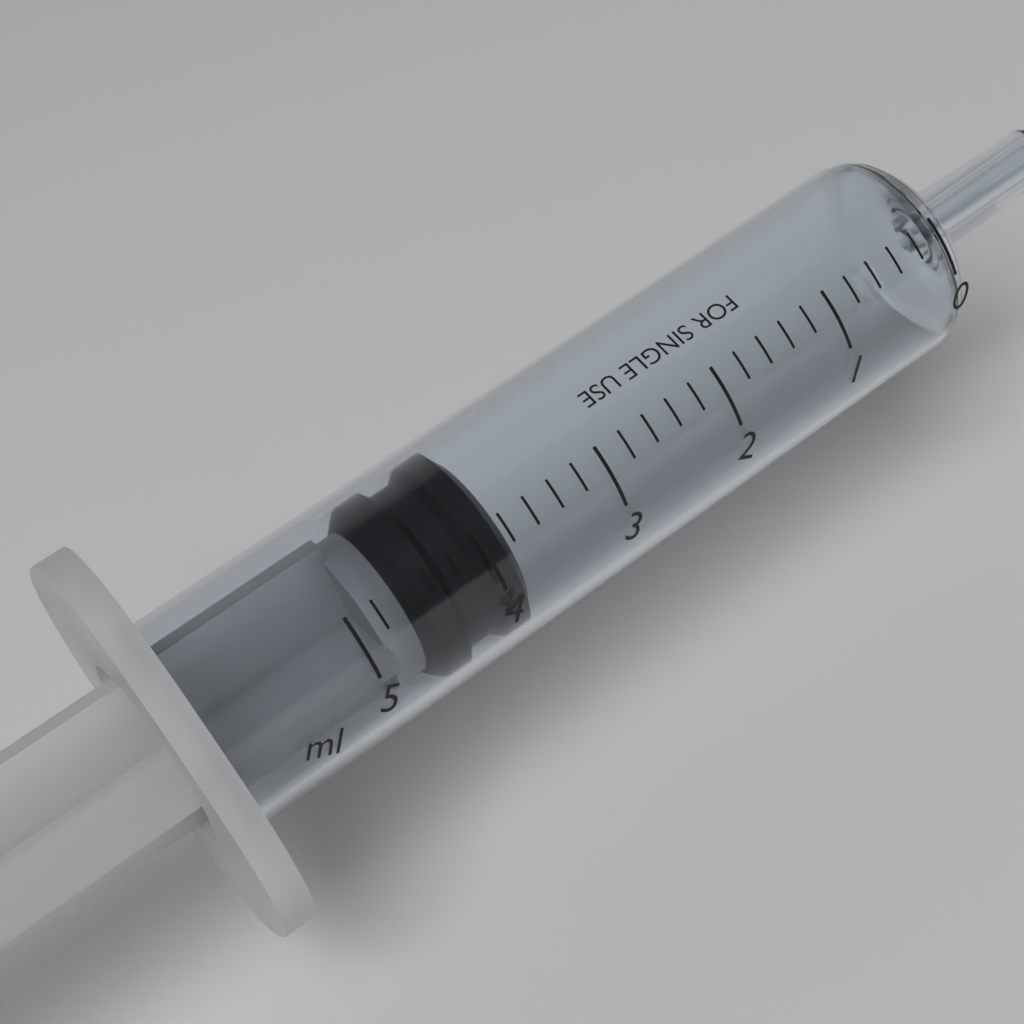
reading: 3.8 ml
